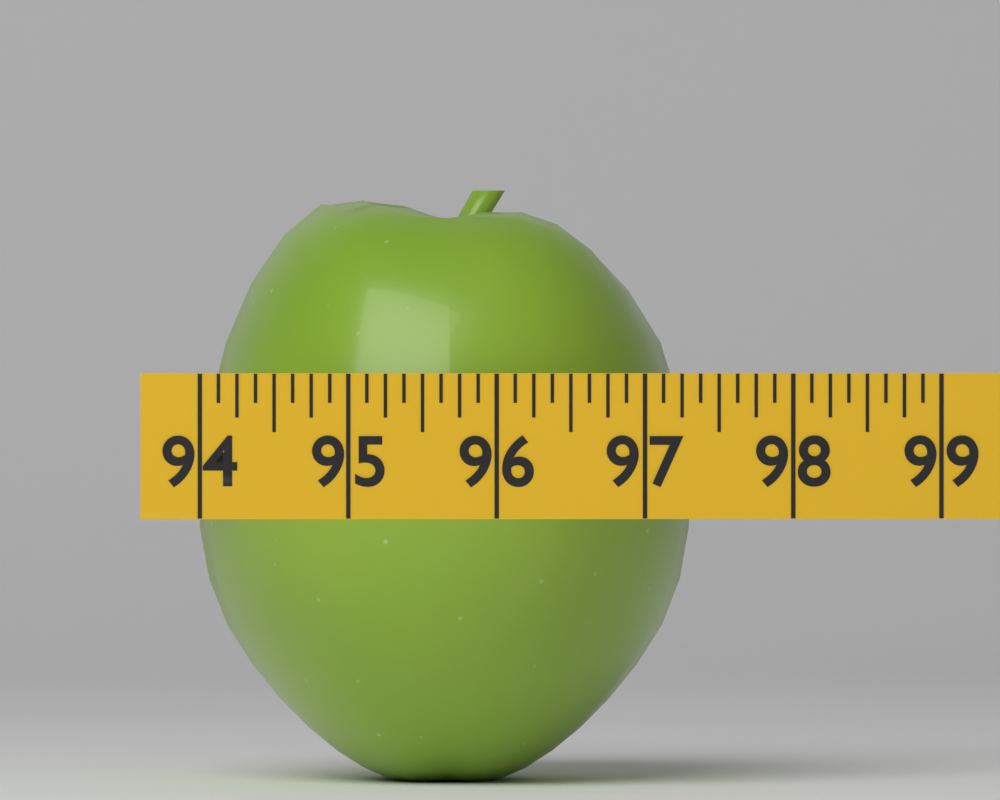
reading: 97.375 (no unit)
